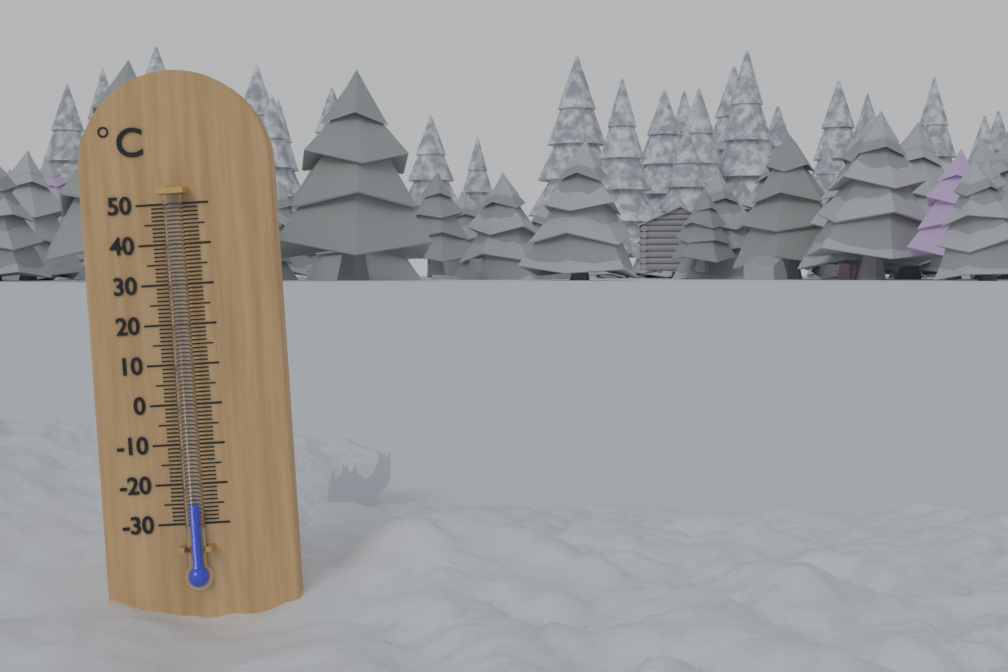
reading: -25 °C
